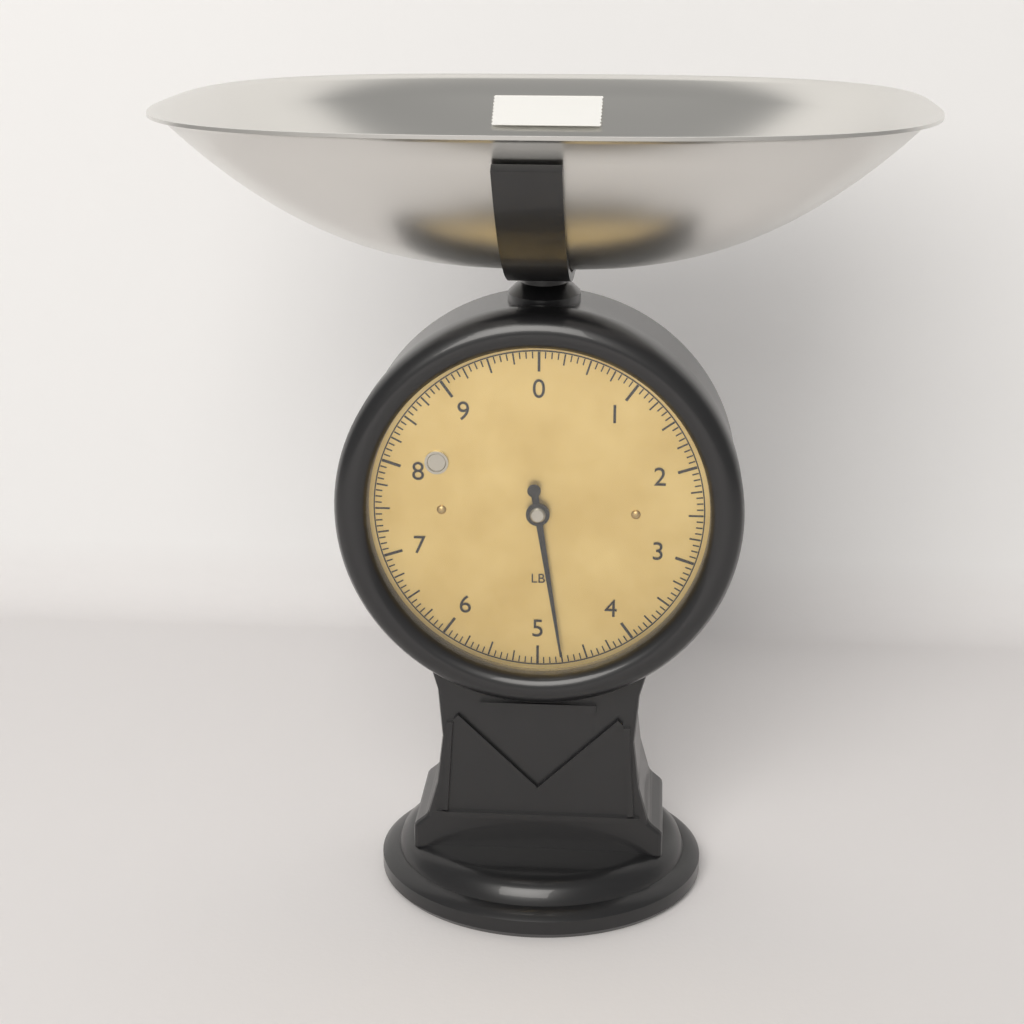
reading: 4.7500 lb
